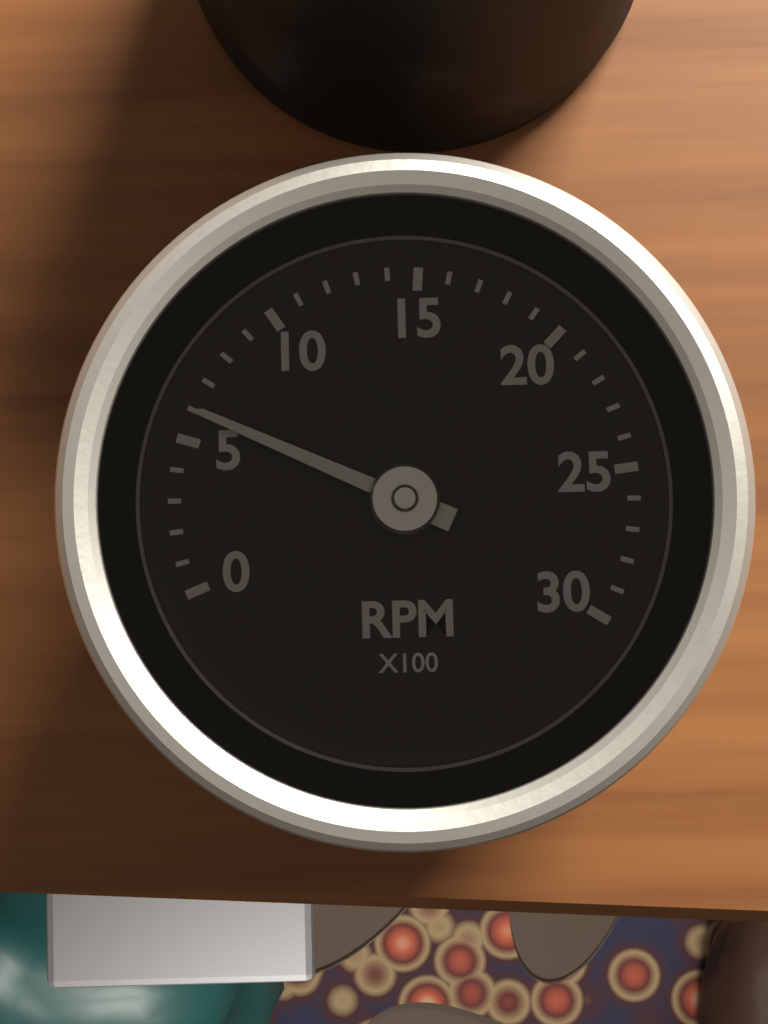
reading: 6 RPM x100
